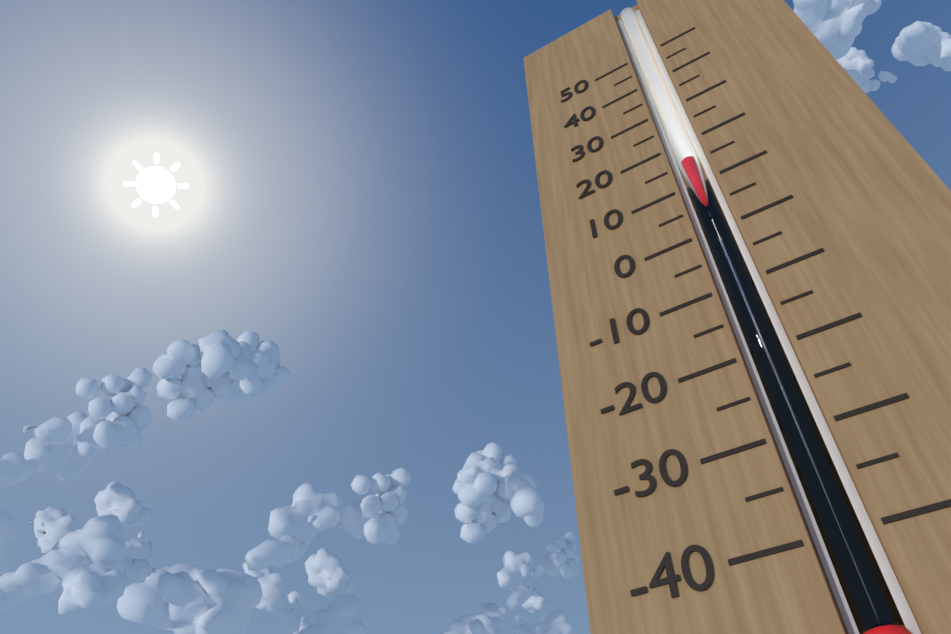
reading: 15 (no unit)
